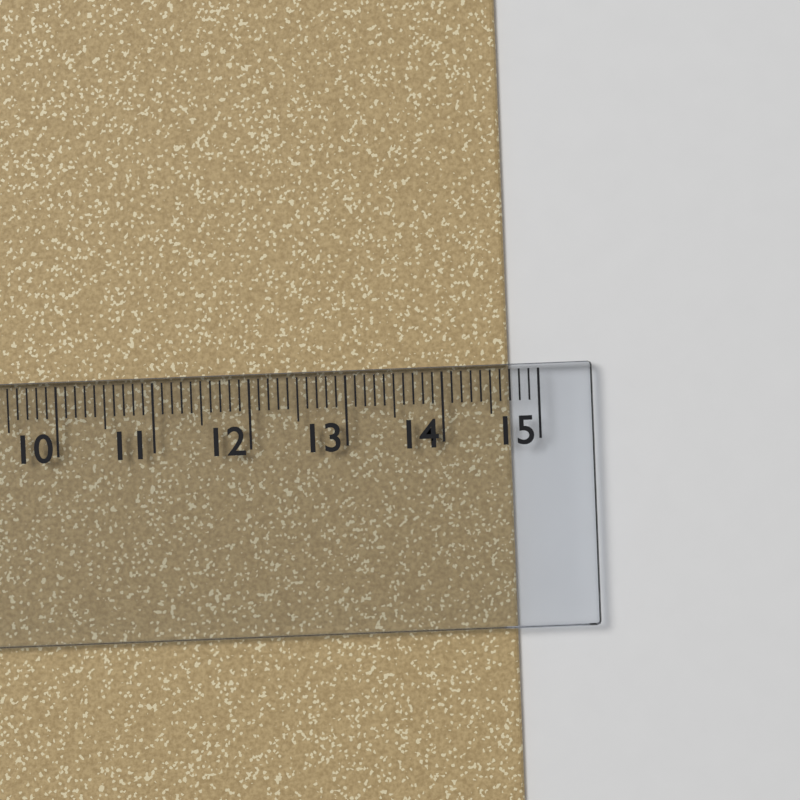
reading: 14.7 cm
